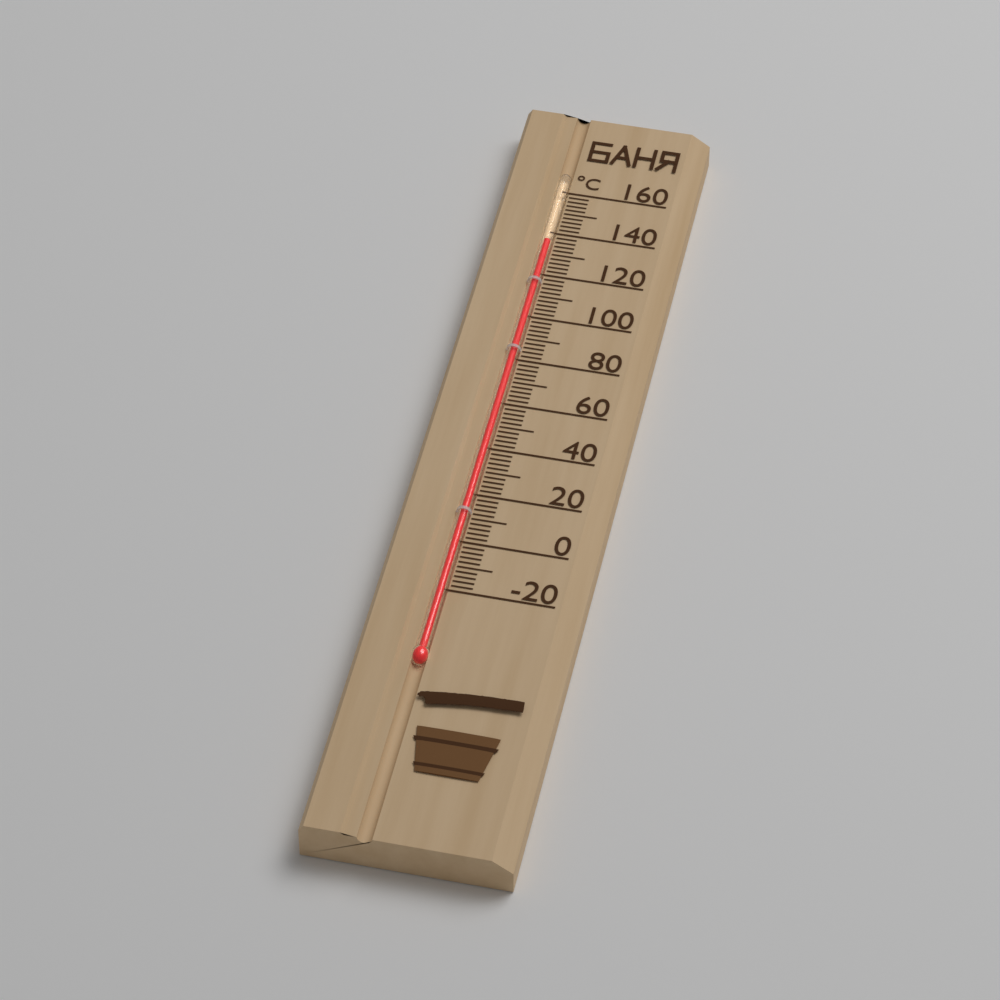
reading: 136 °C
